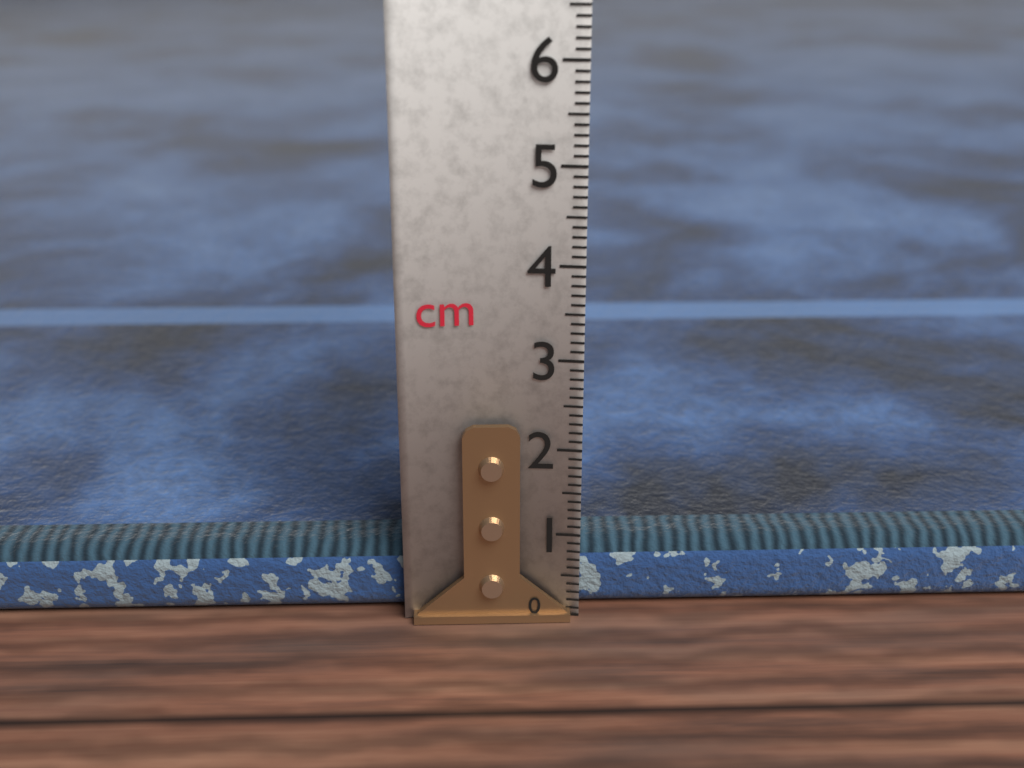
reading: 0.8 cm
